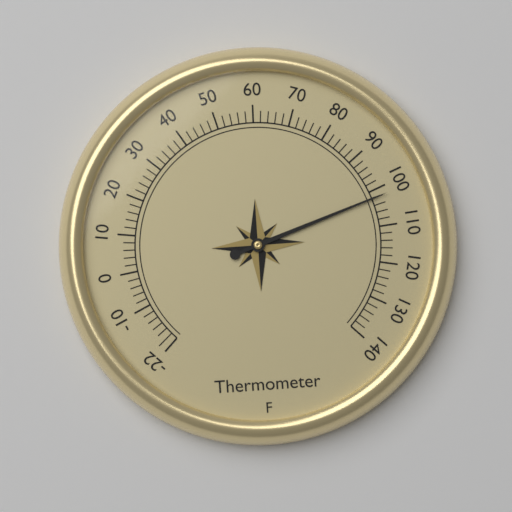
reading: 102 °F
